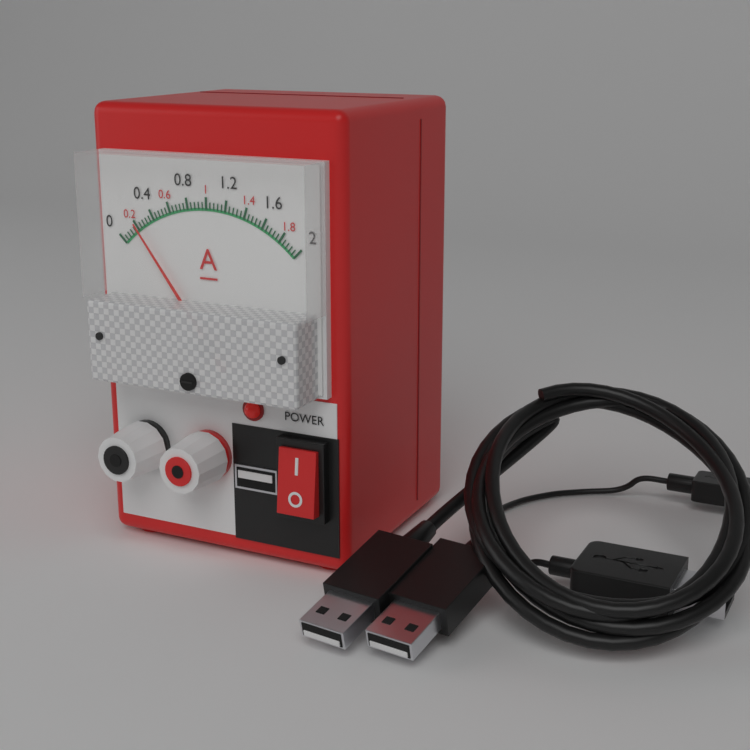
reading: 0.20 A
